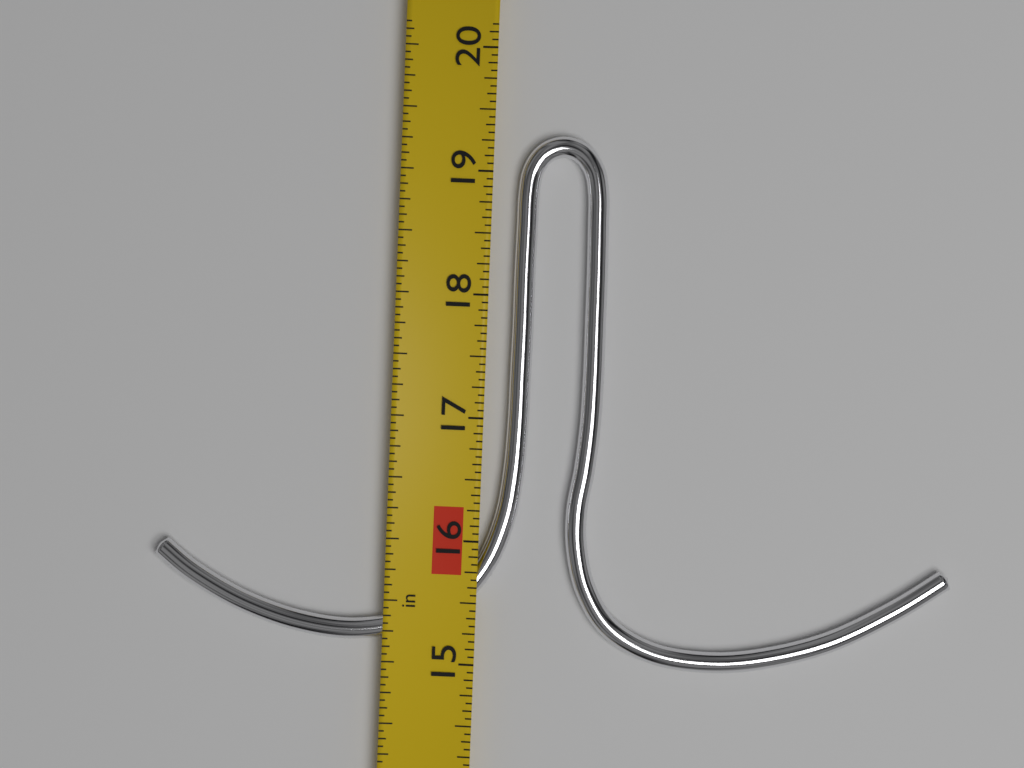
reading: 19.3125 in
